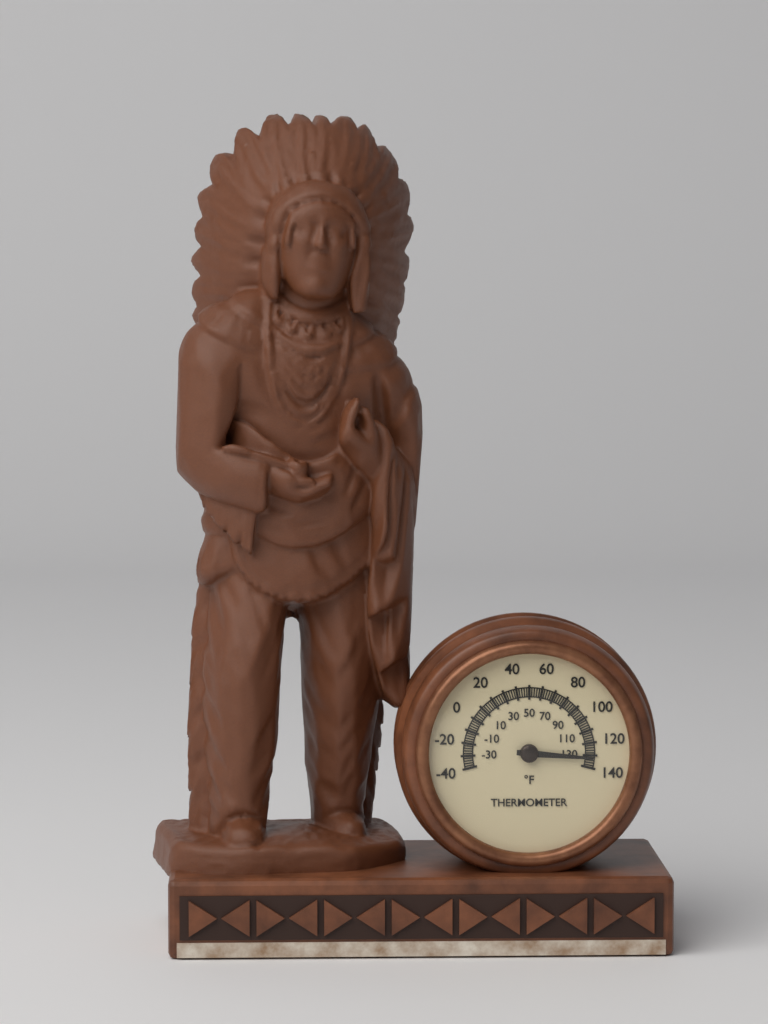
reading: 132 °F
